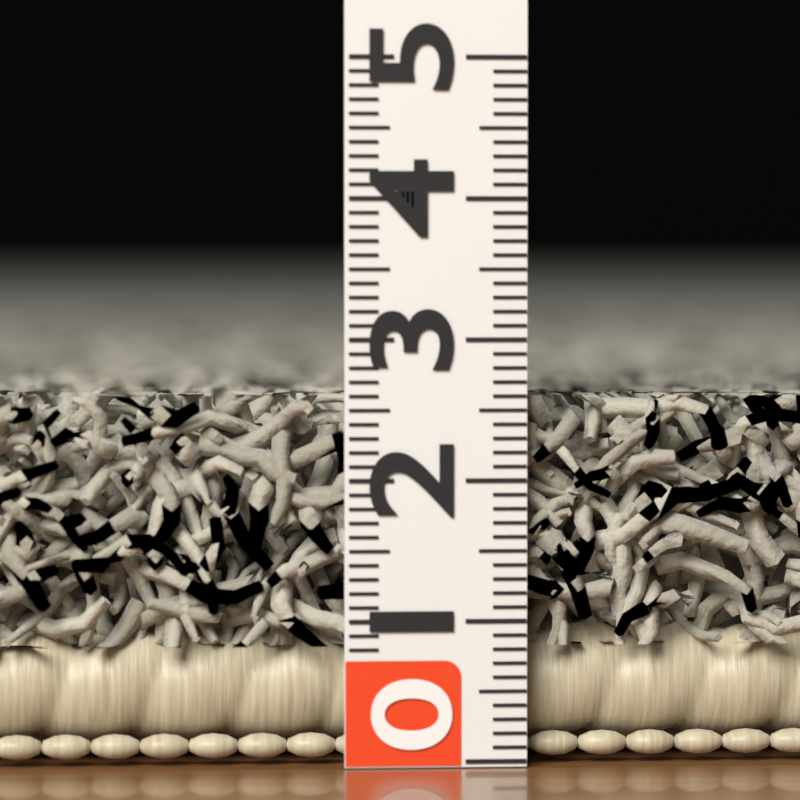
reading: 2.6 (no unit)
